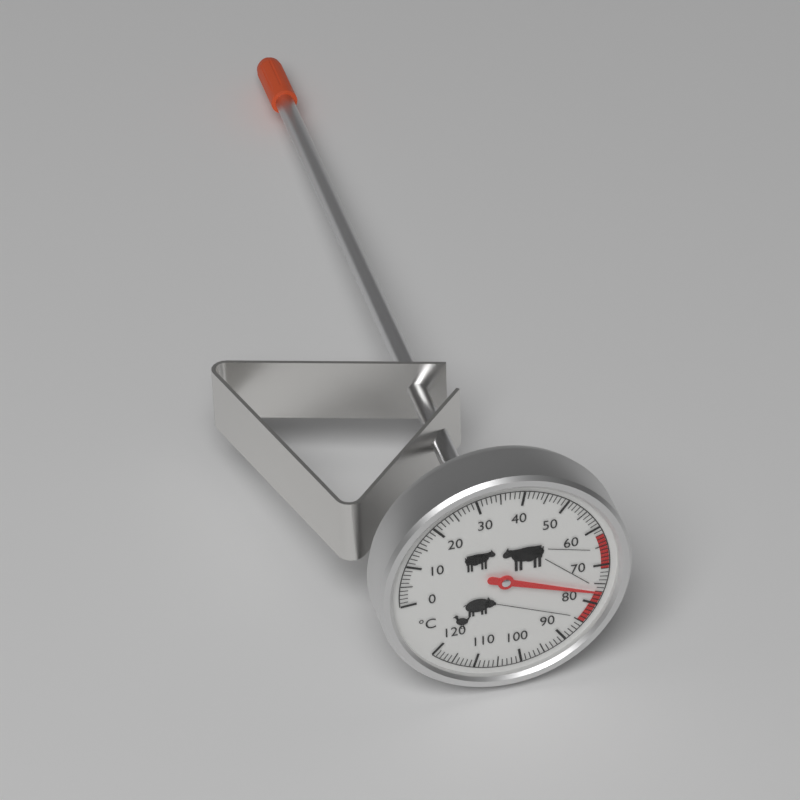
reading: 77 °C
